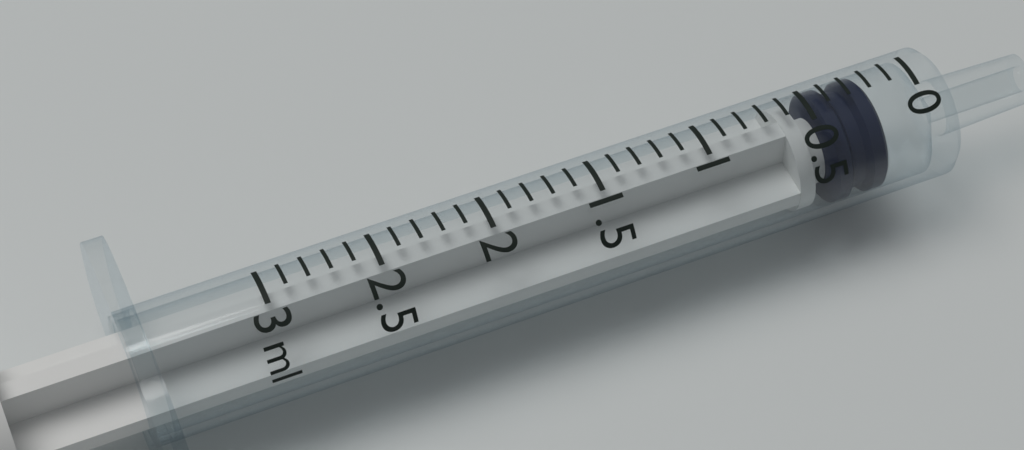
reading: 0.2 ml
